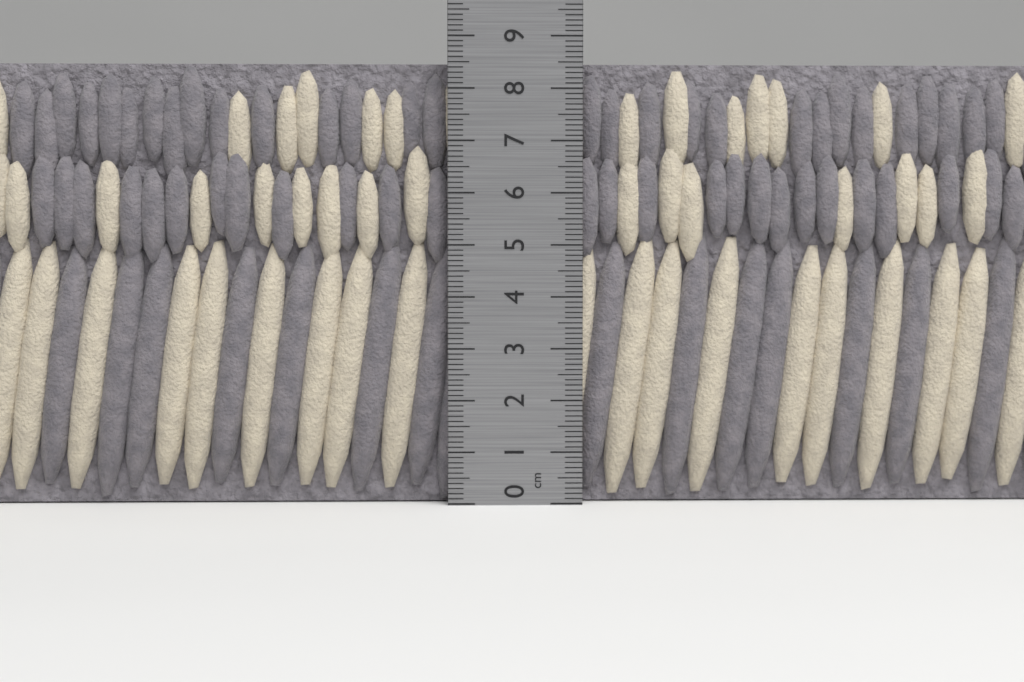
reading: 8.5 cm
